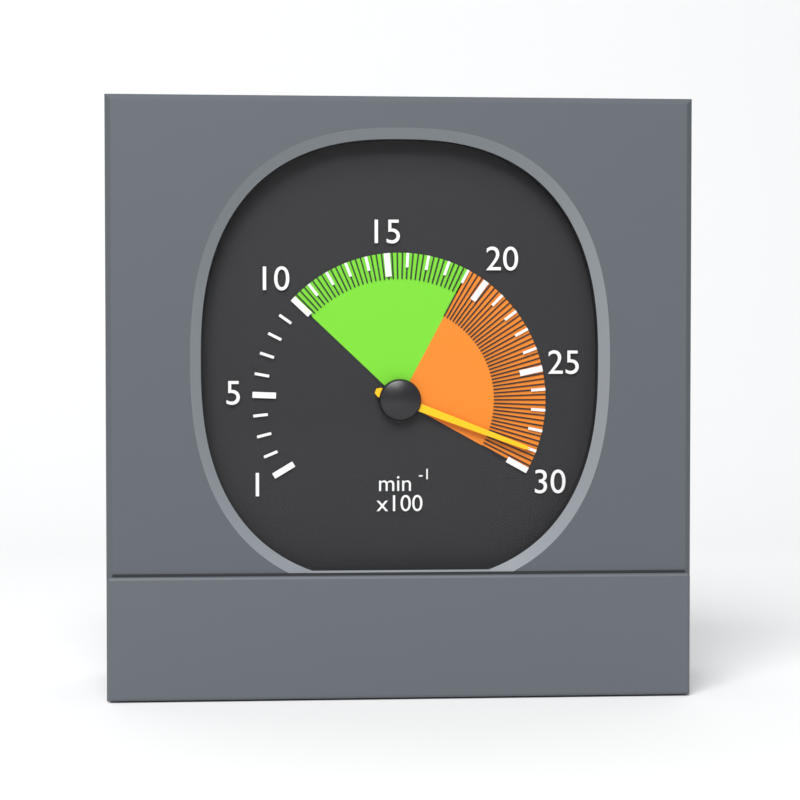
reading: 2900 min⁻¹
